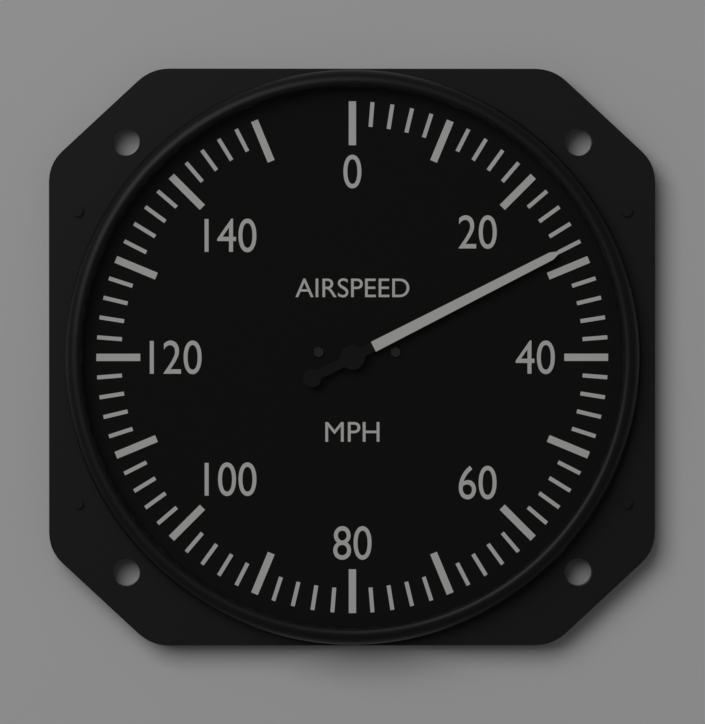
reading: 28 mph
